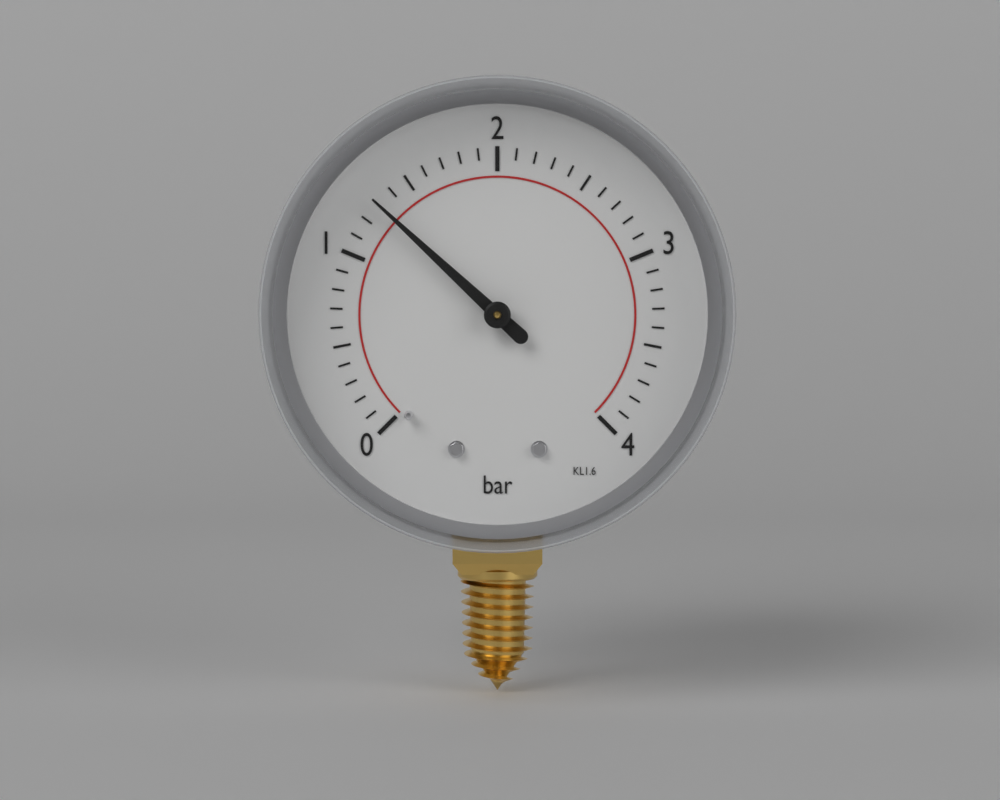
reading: 1.3 bar
